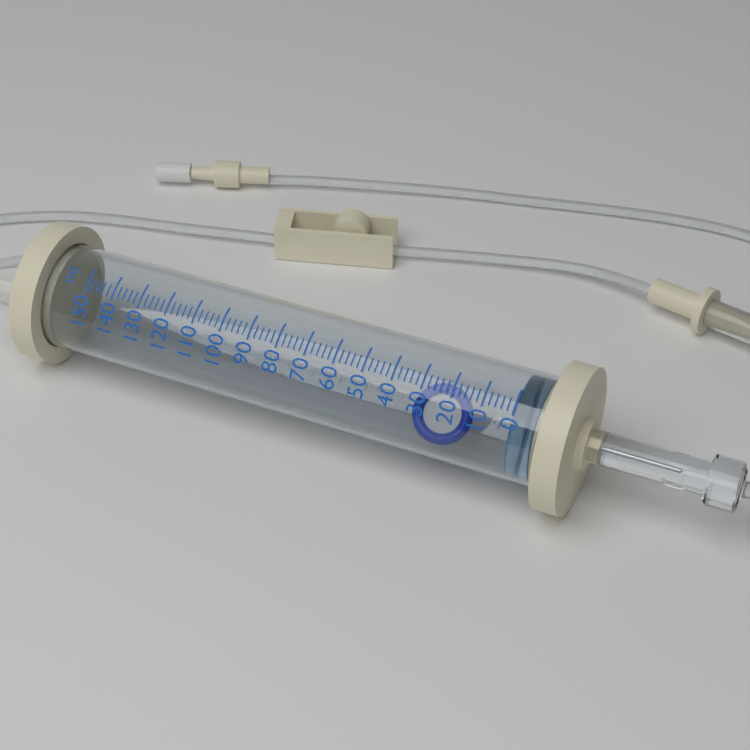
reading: 0 ml
